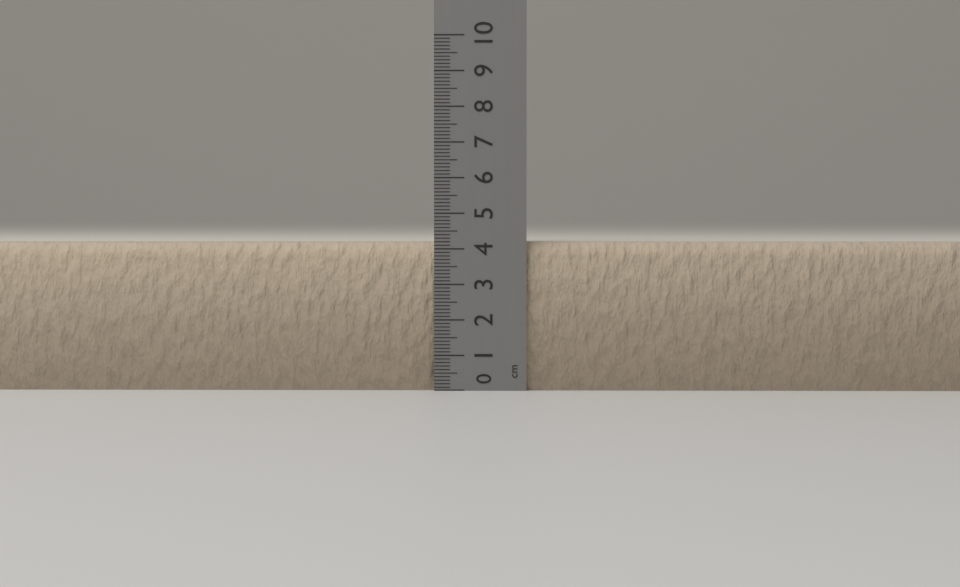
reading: 4.2 cm
